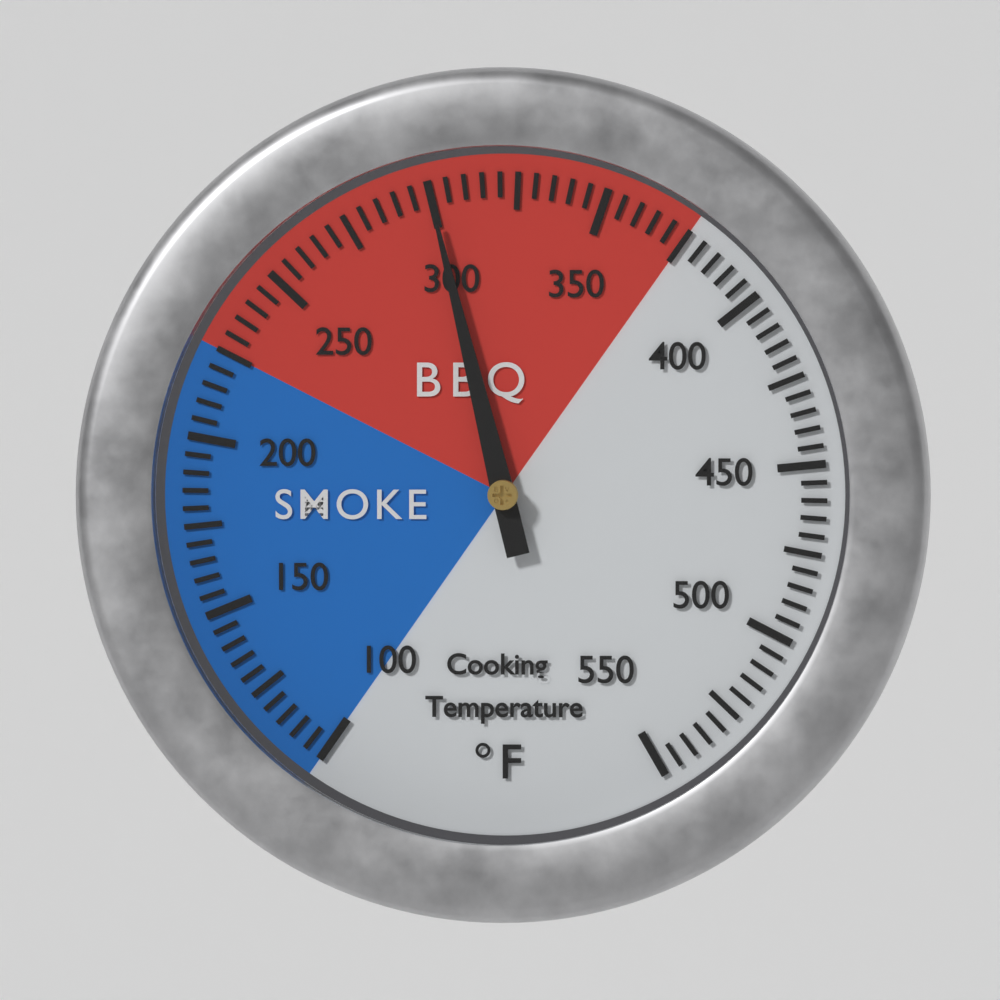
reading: 300 °F
